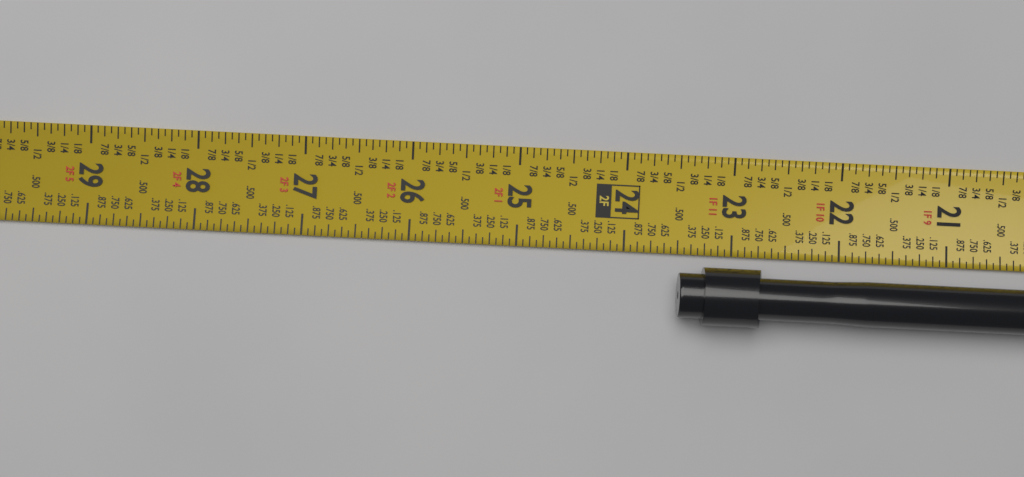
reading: 23.5000 in
